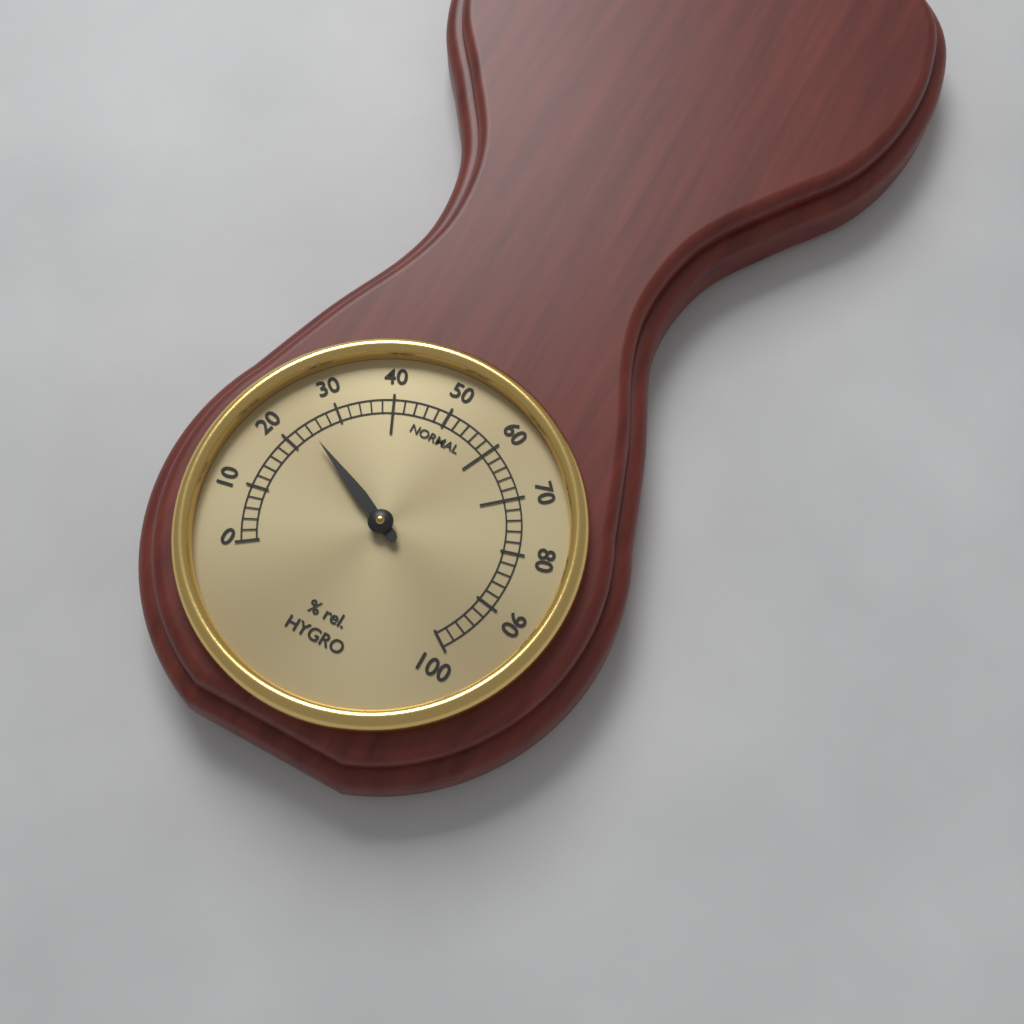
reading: 24 % rel.
